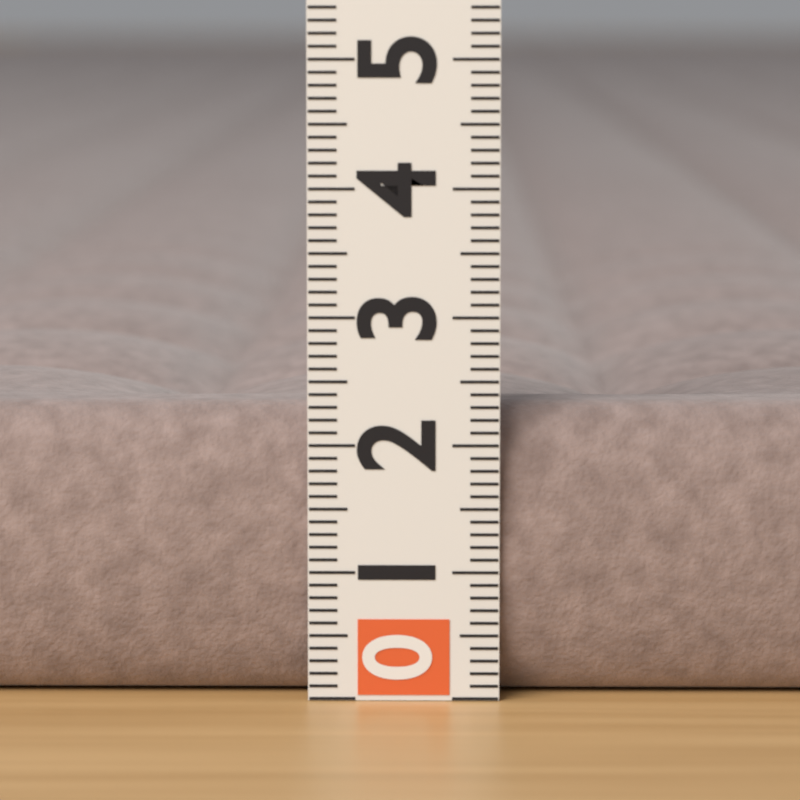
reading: 2.3 (no unit)
